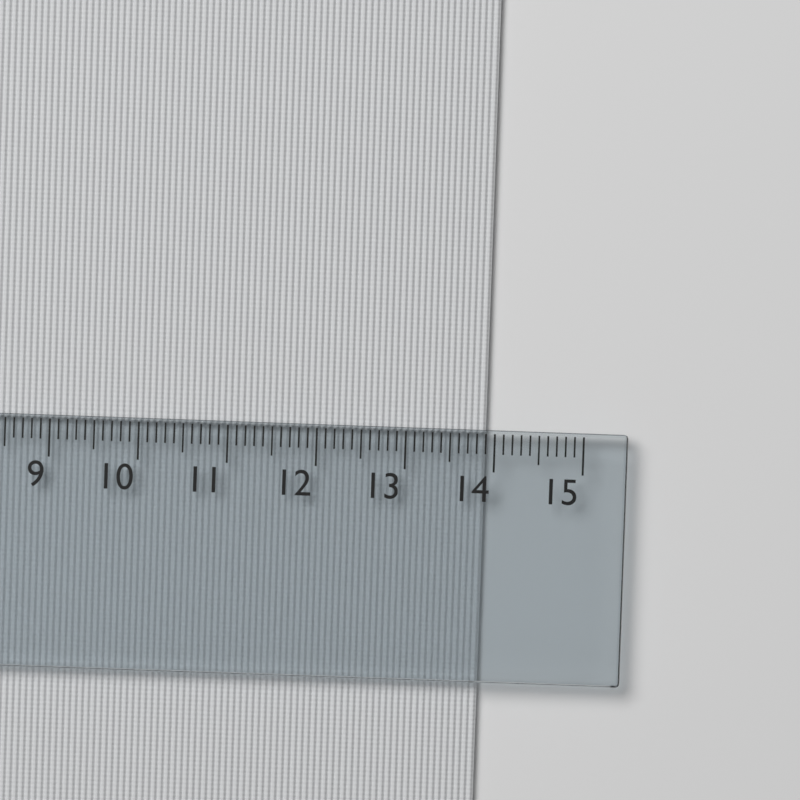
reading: 13.9 cm
